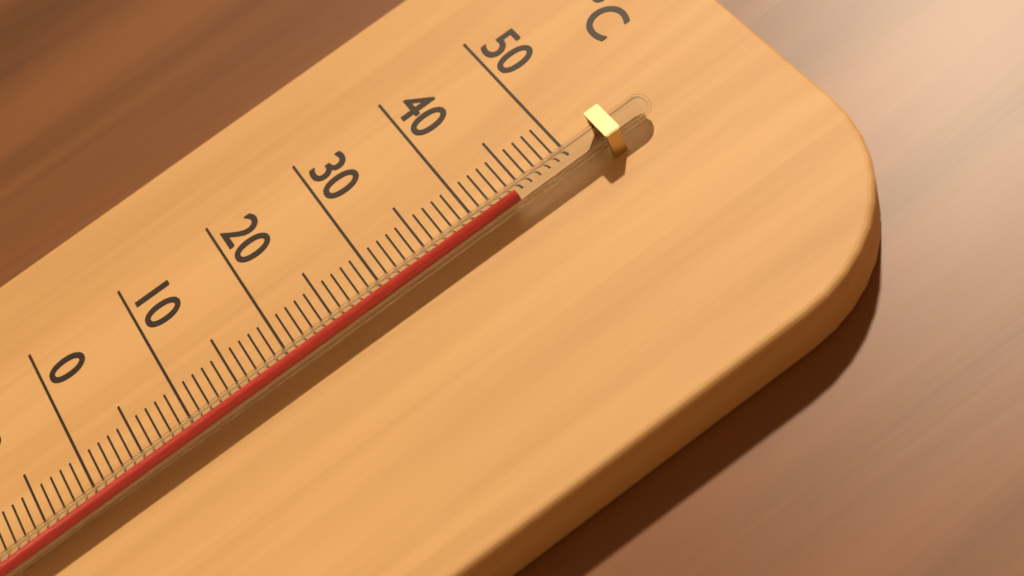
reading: 44 °C
